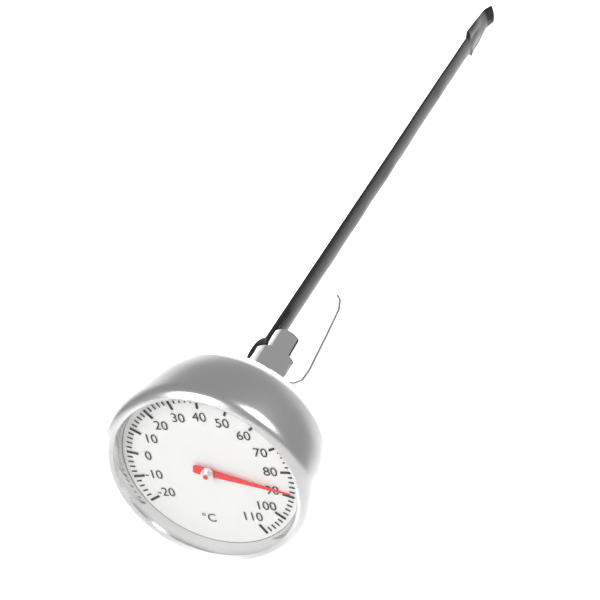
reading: 88 °C
